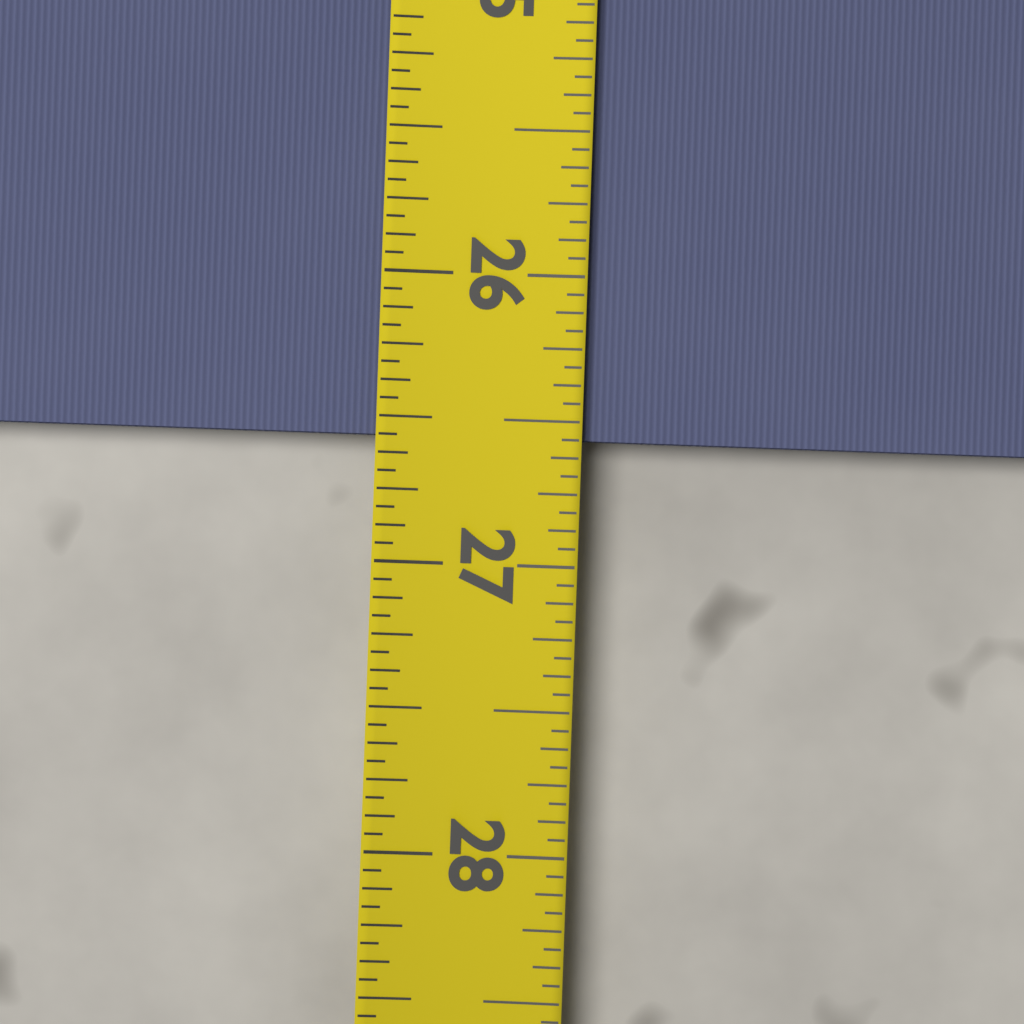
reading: 26.5625 (no unit)
